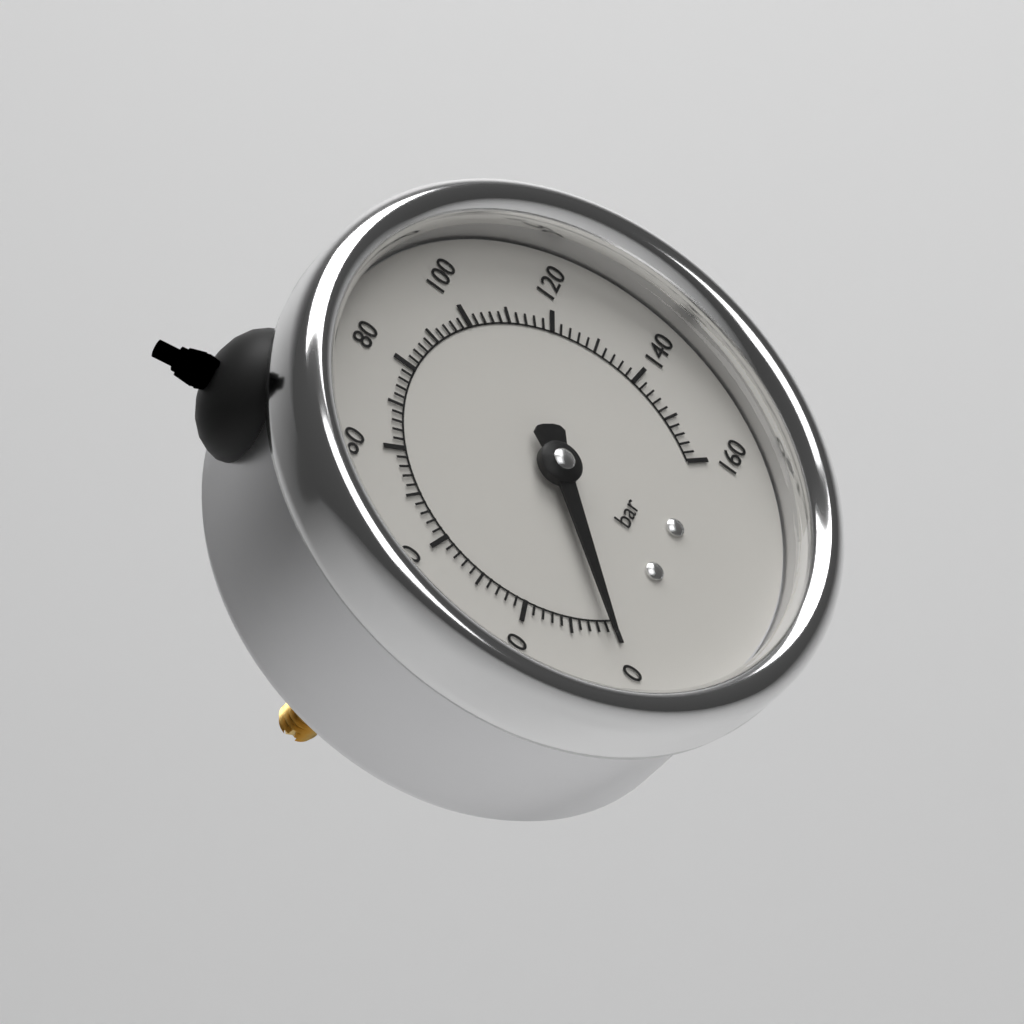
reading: 2 bar
